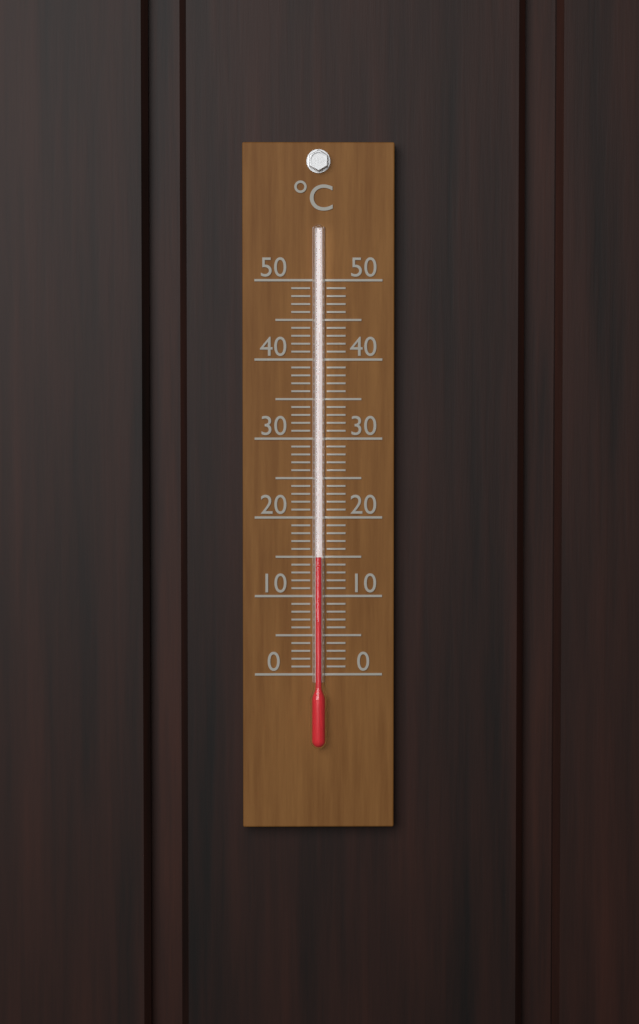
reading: 15 °C
